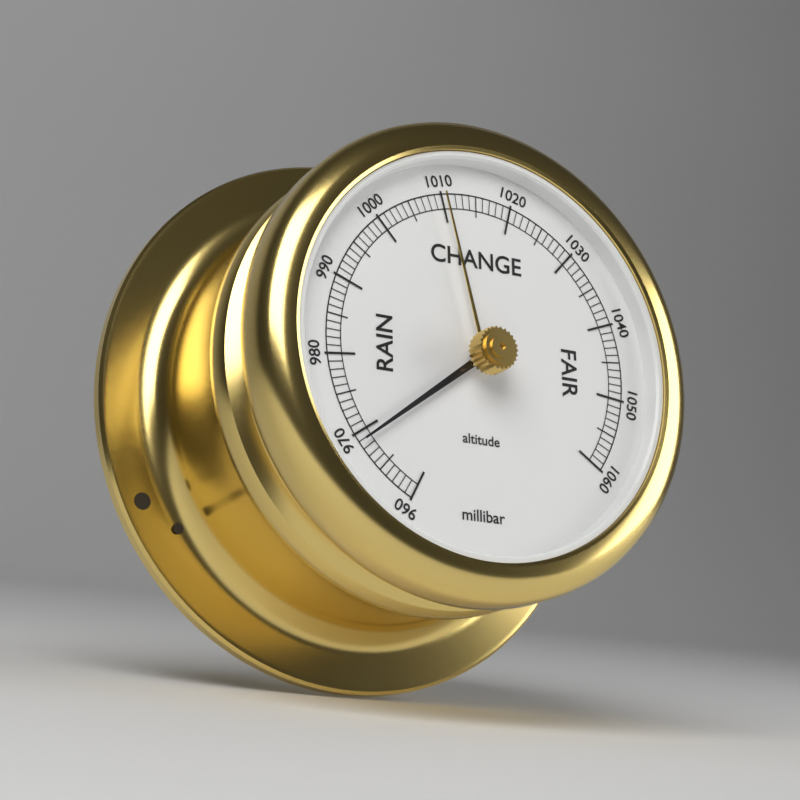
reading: 969 millibar
